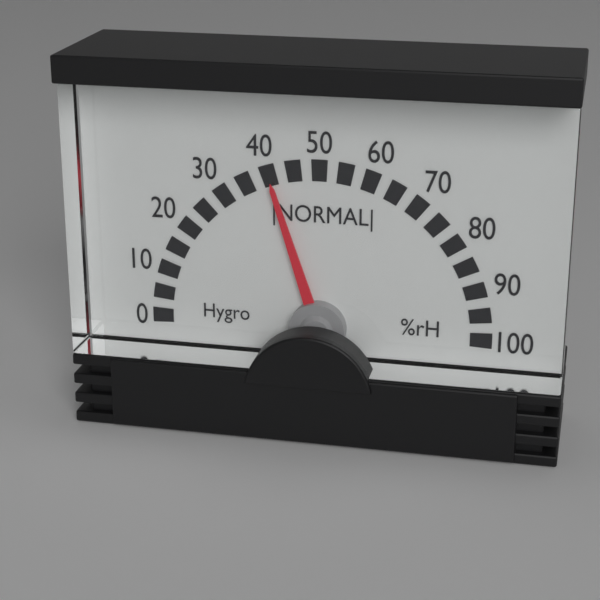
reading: 40 %rH
